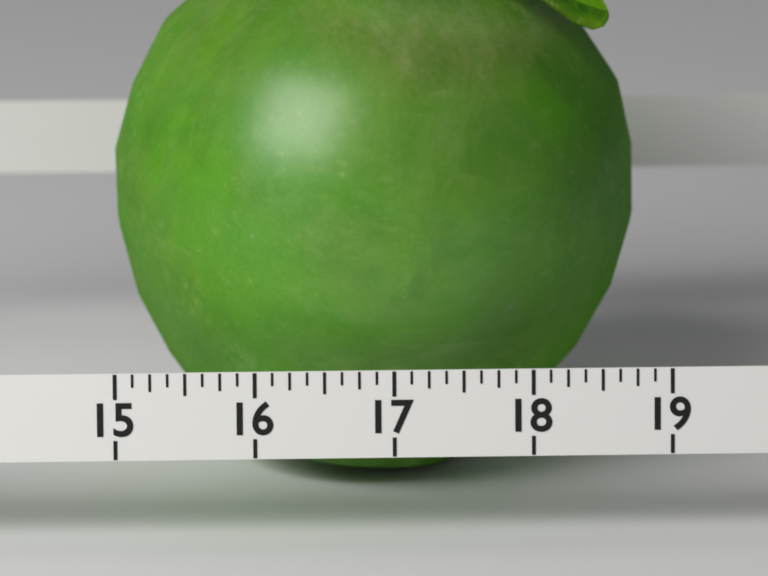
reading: 18.875 (no unit)
